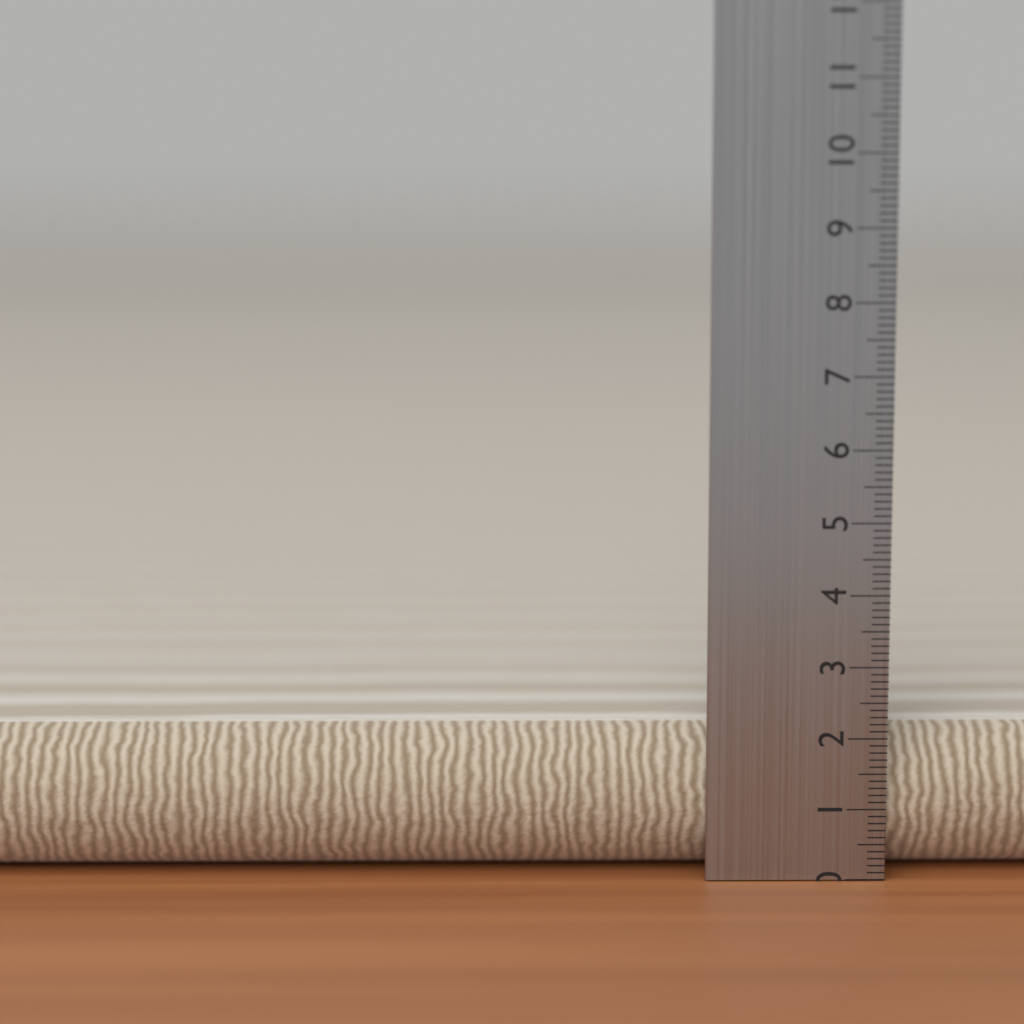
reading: 2.1 cm
